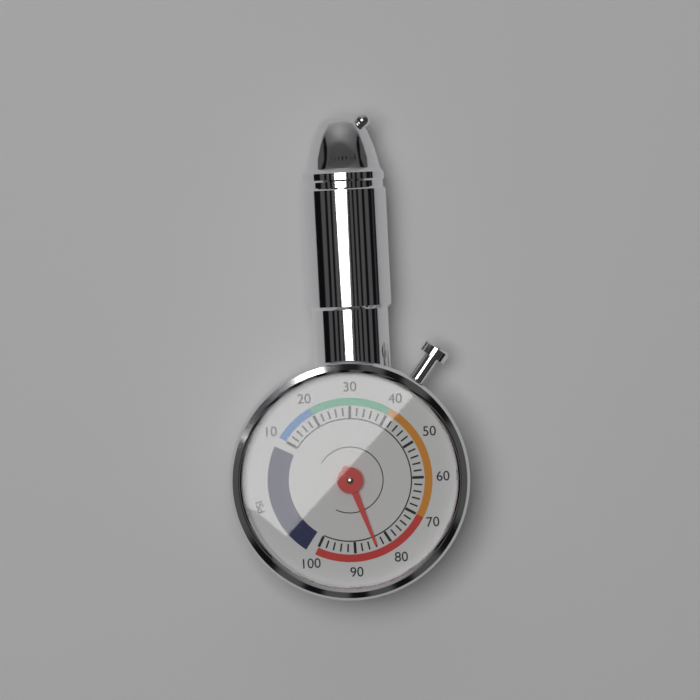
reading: 84 psi
